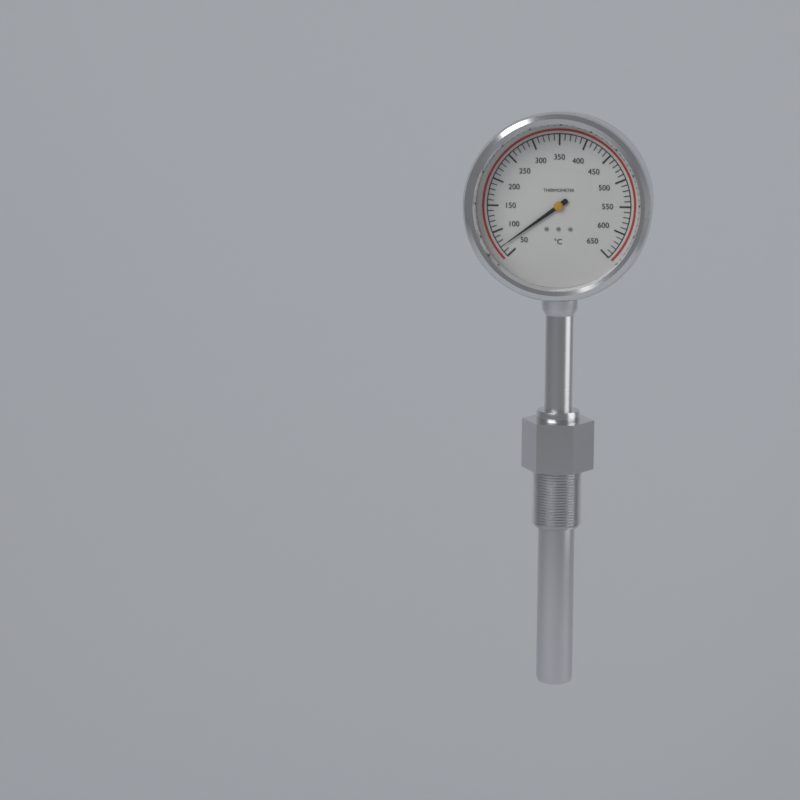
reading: 70 °C
